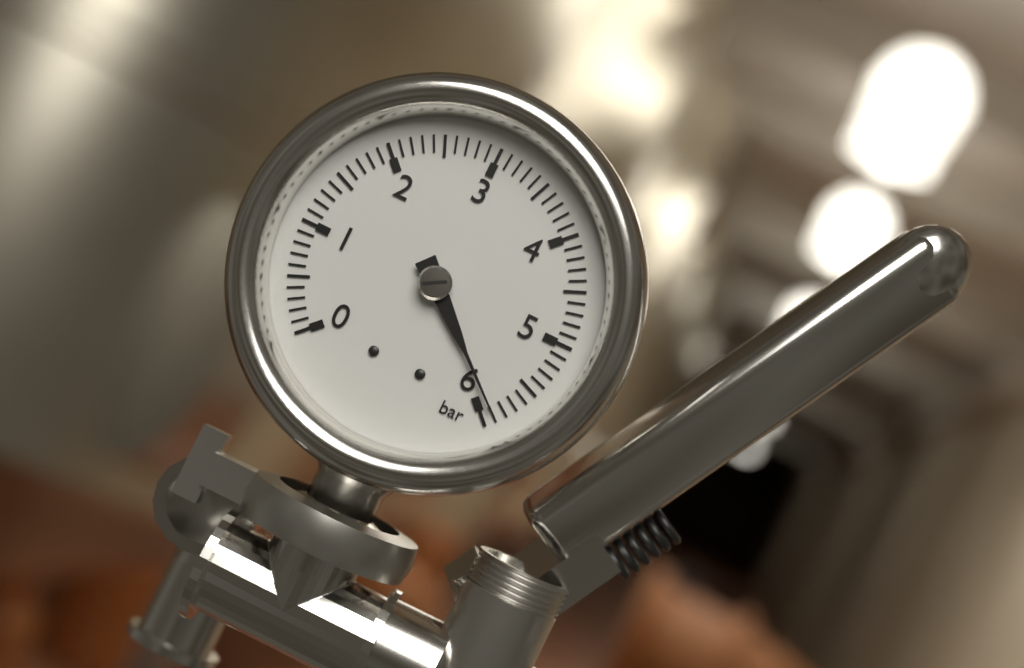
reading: 5.9 bar
